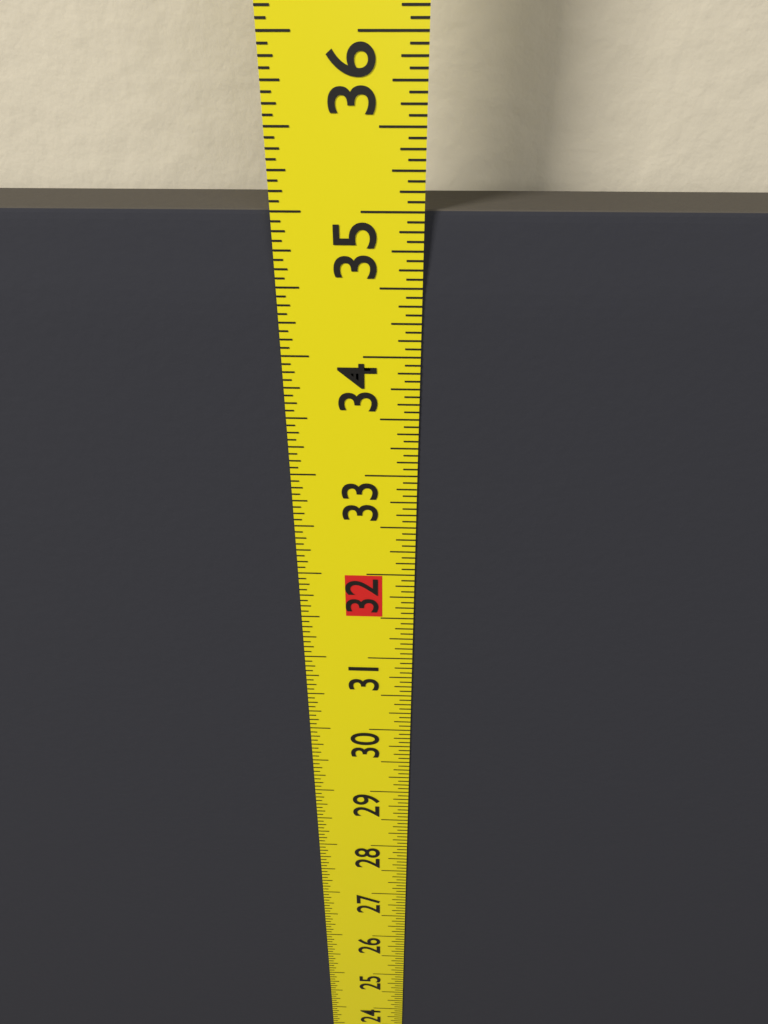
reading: 35.0000 in
